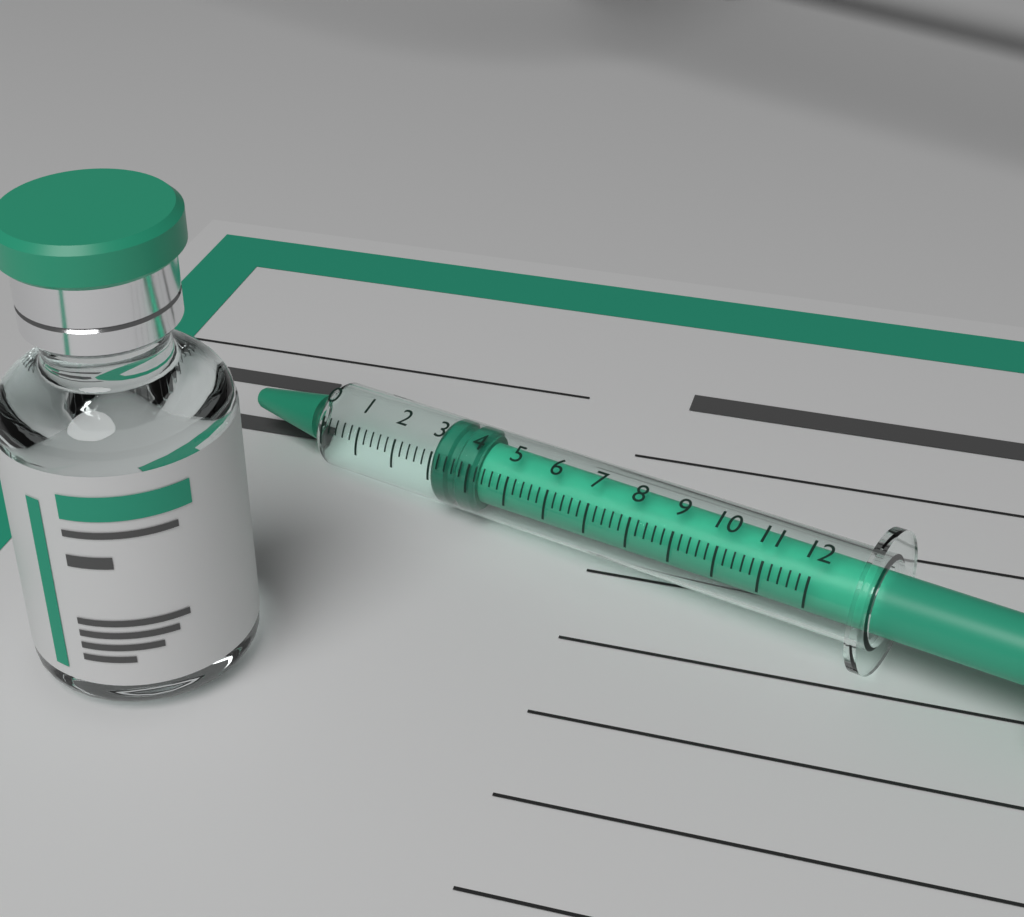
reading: 3.0 (no unit)
